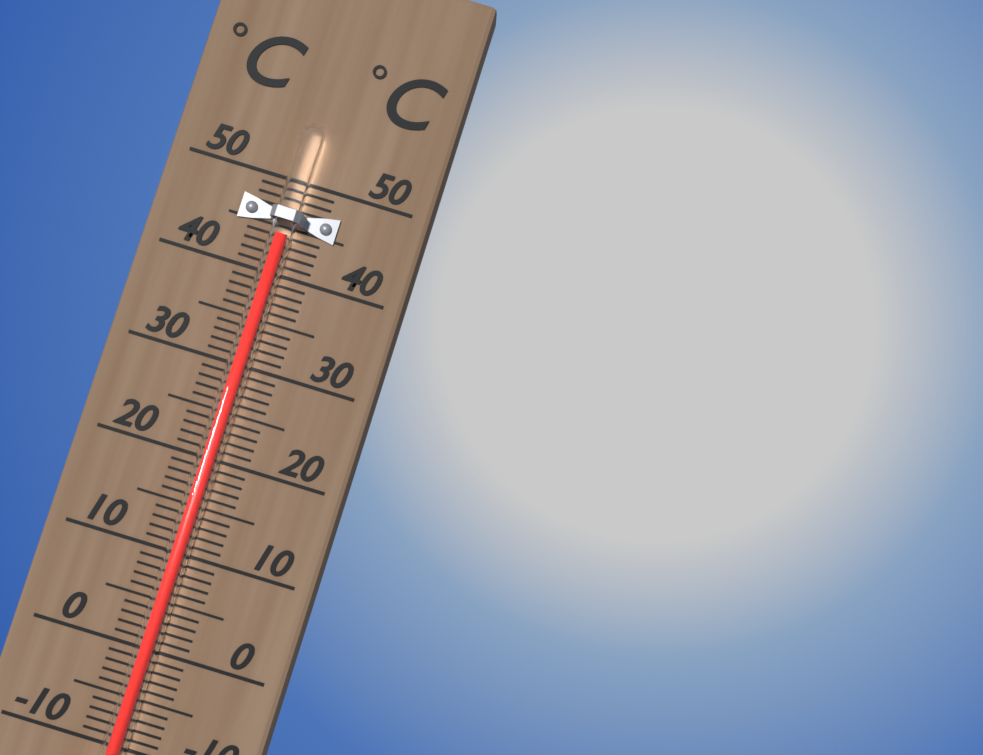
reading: 44 °C
